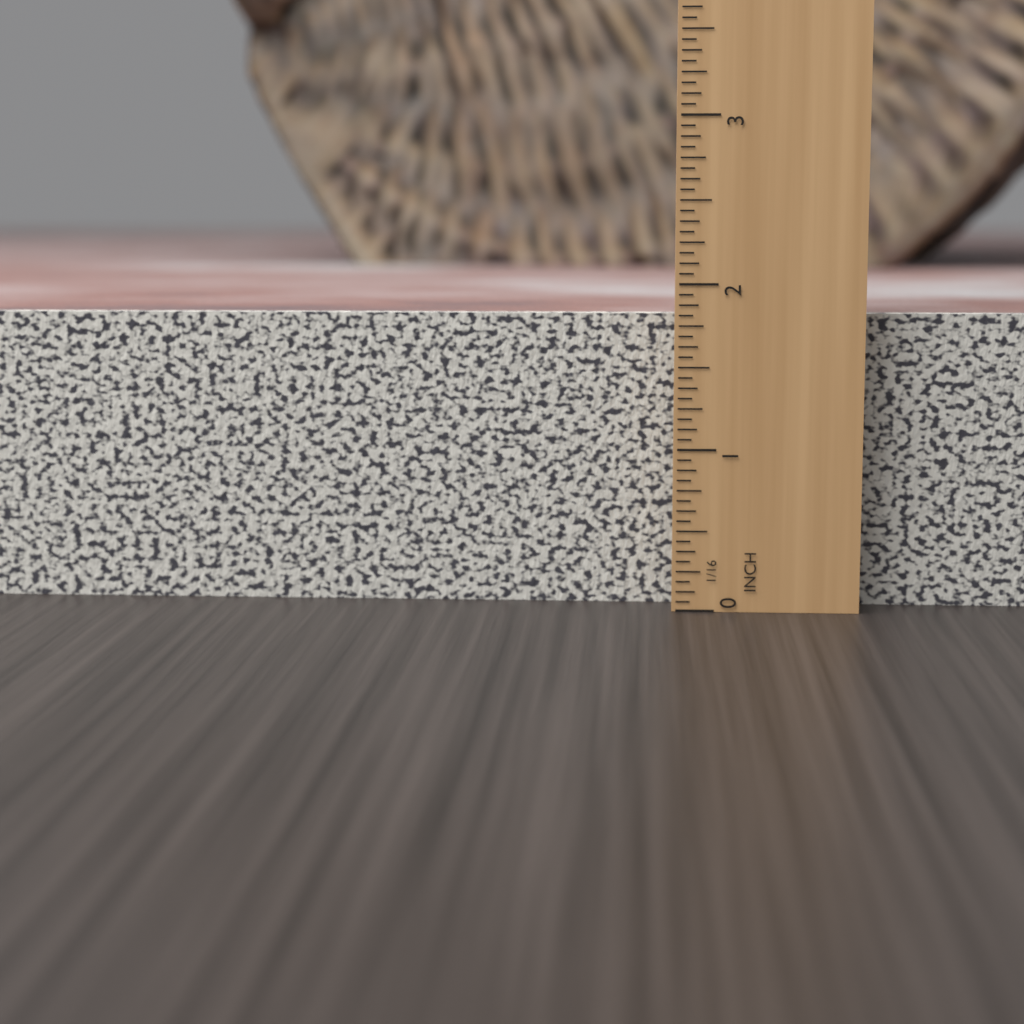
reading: 1.8125 in
